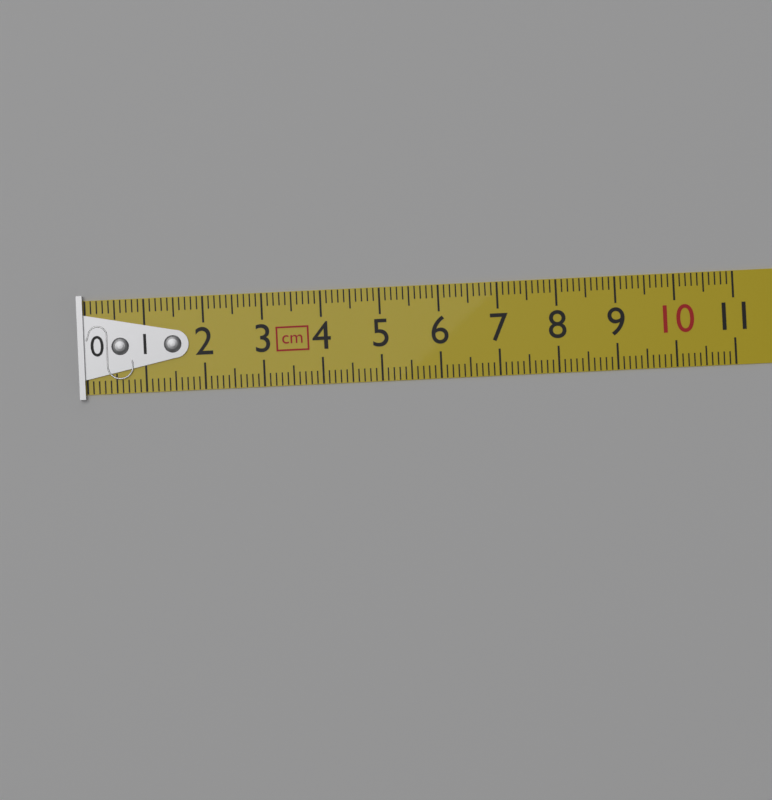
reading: 0.8 cm
